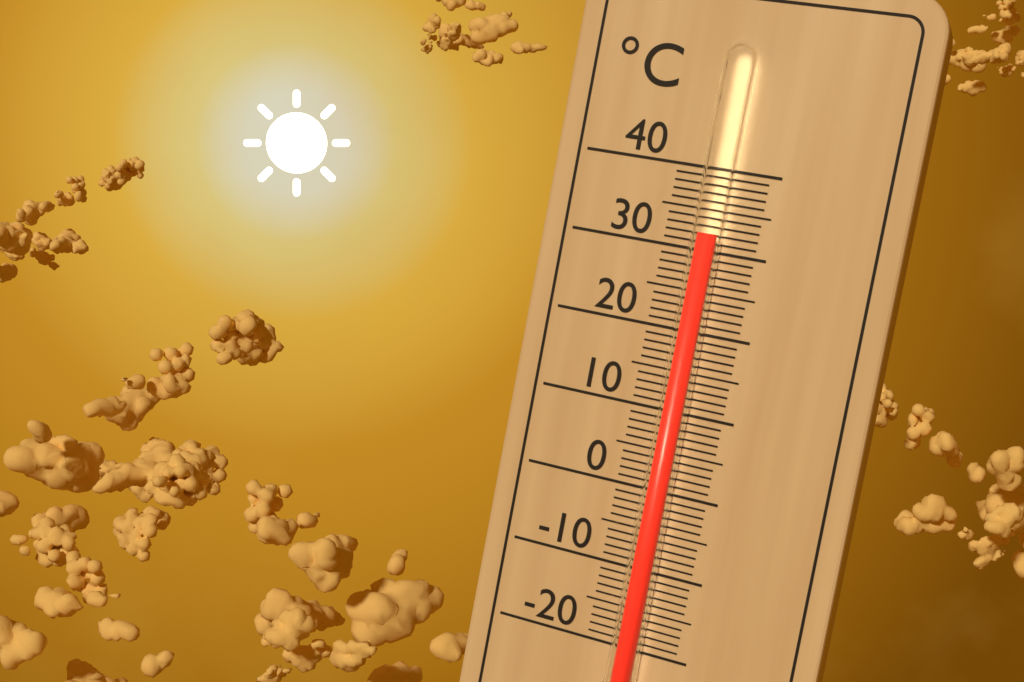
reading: 32 °C
